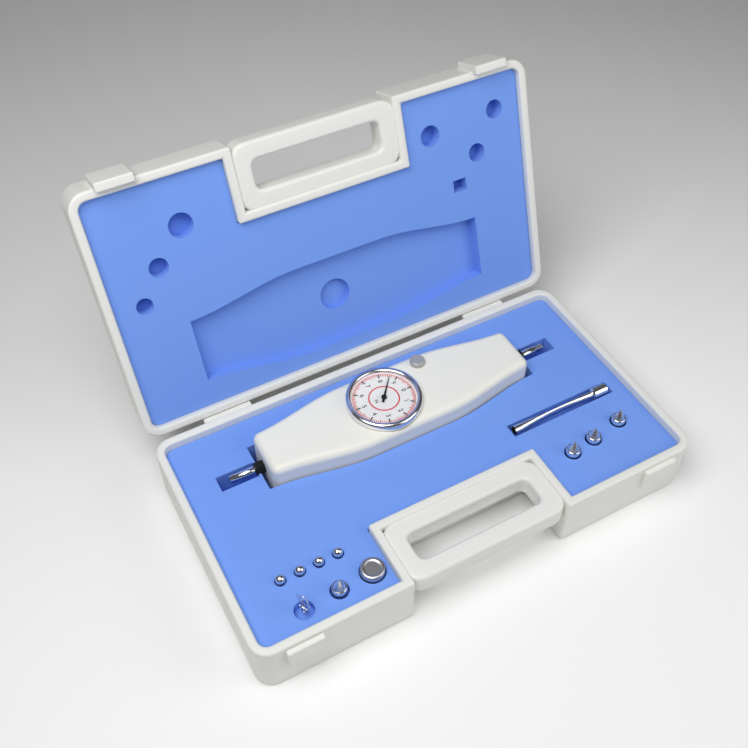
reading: 8.6 N
